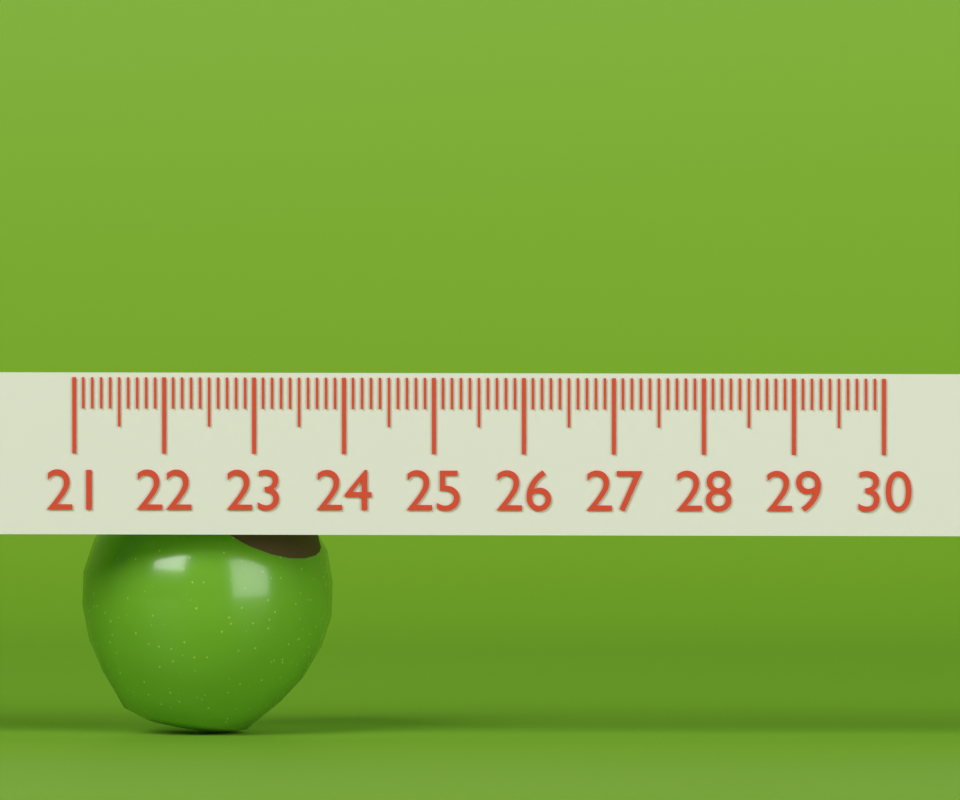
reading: 23.8 (no unit)
